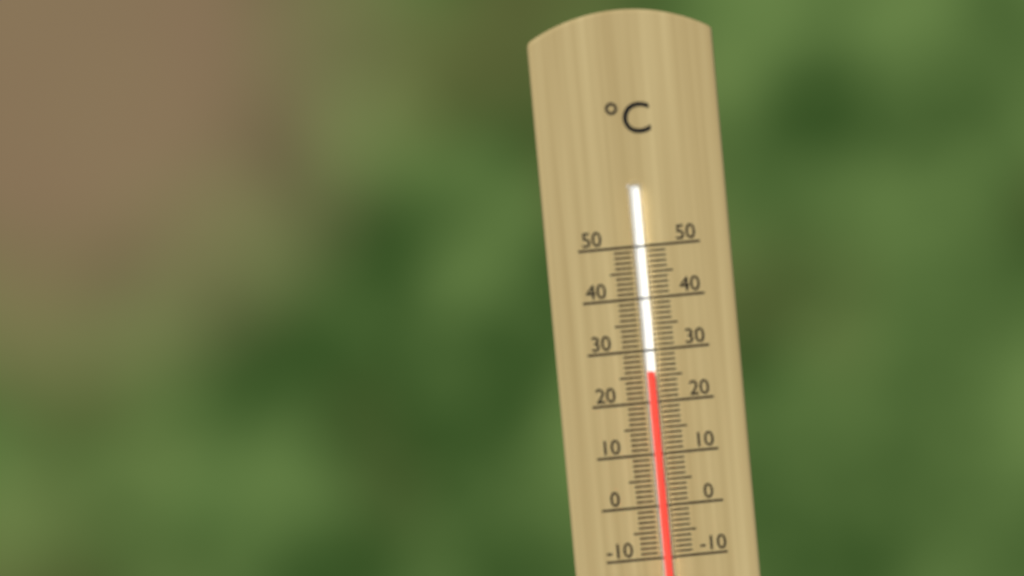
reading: 26 °C
